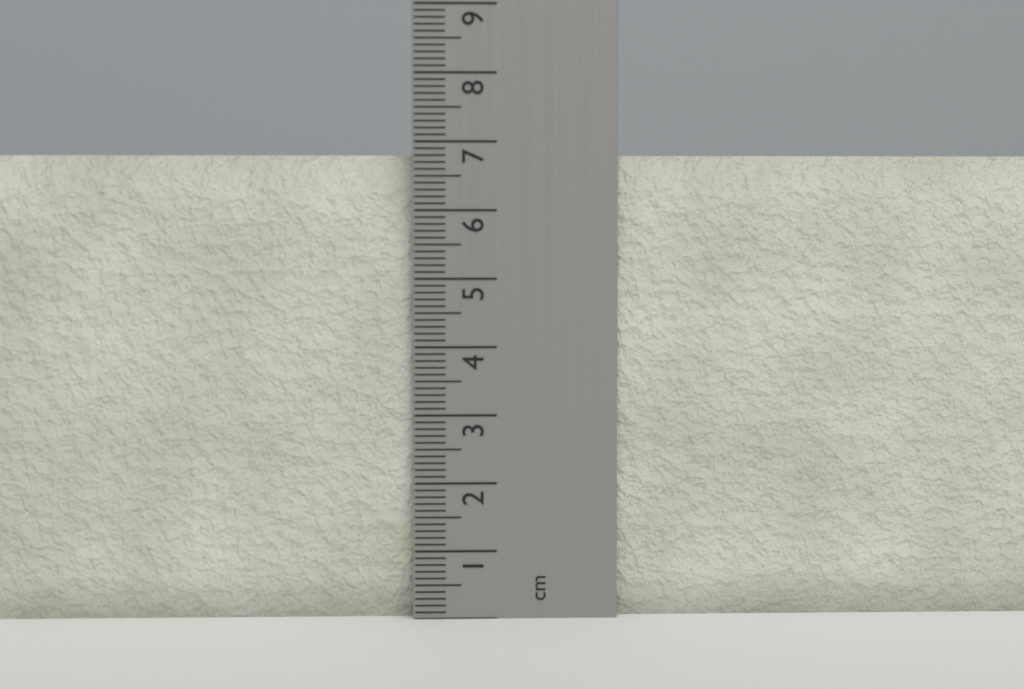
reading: 6.8 cm
